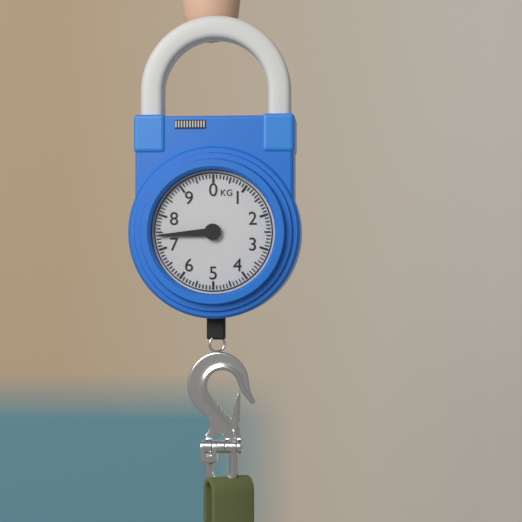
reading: 7.4 kg
